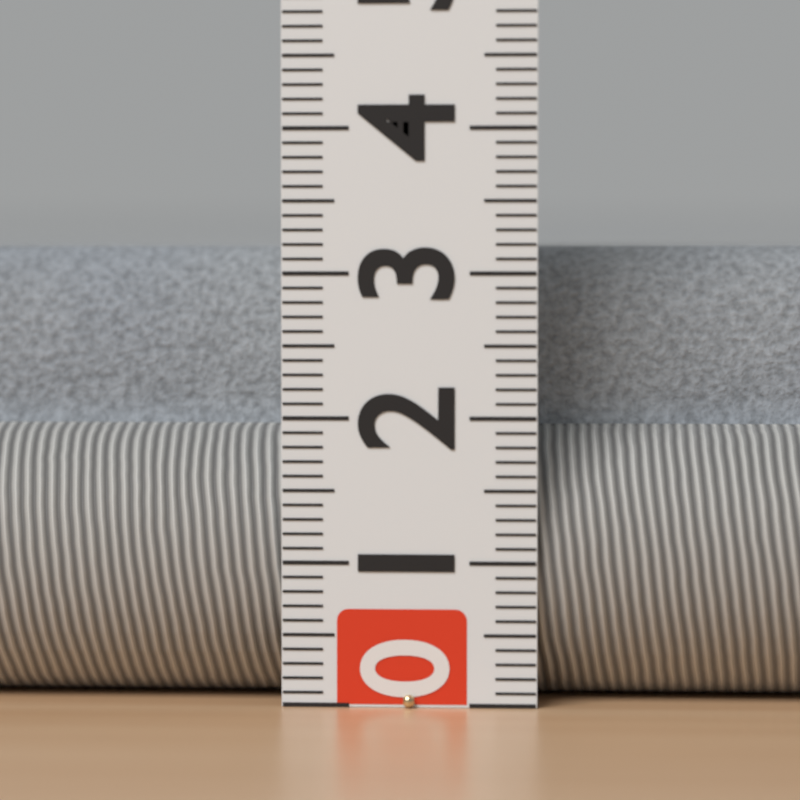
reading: 3.2 (no unit)
